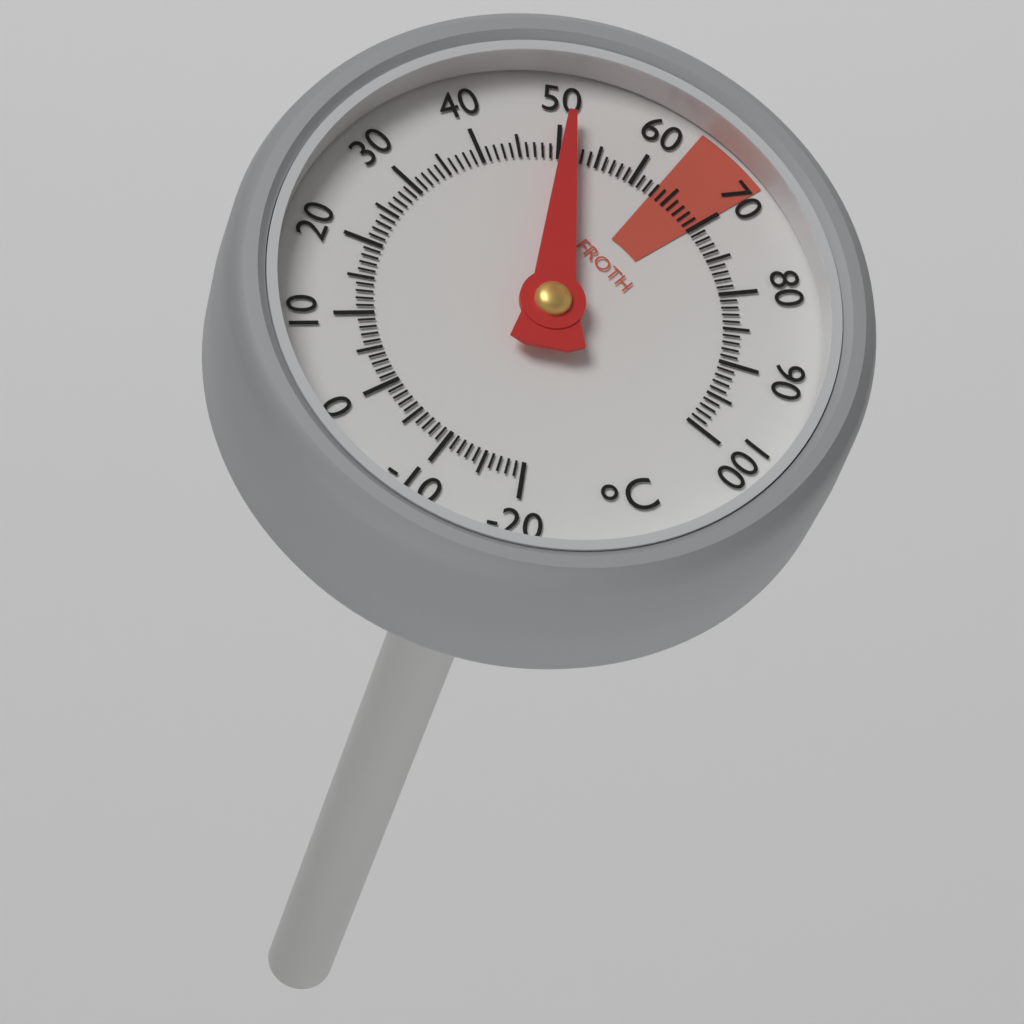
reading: 51 °C
